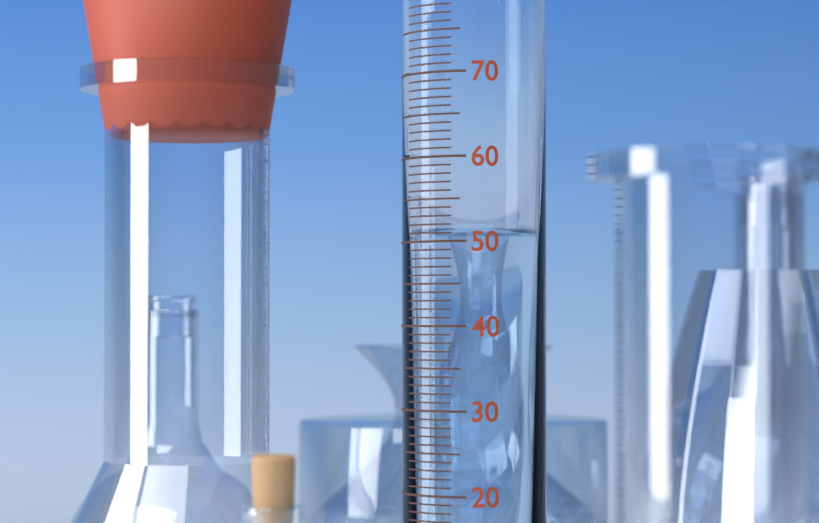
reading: 51 ml
